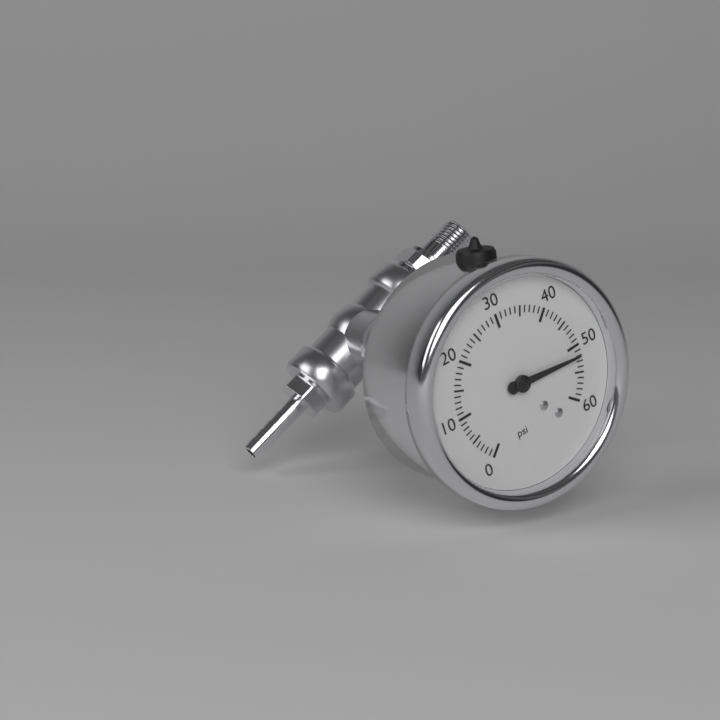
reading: 52 psi
